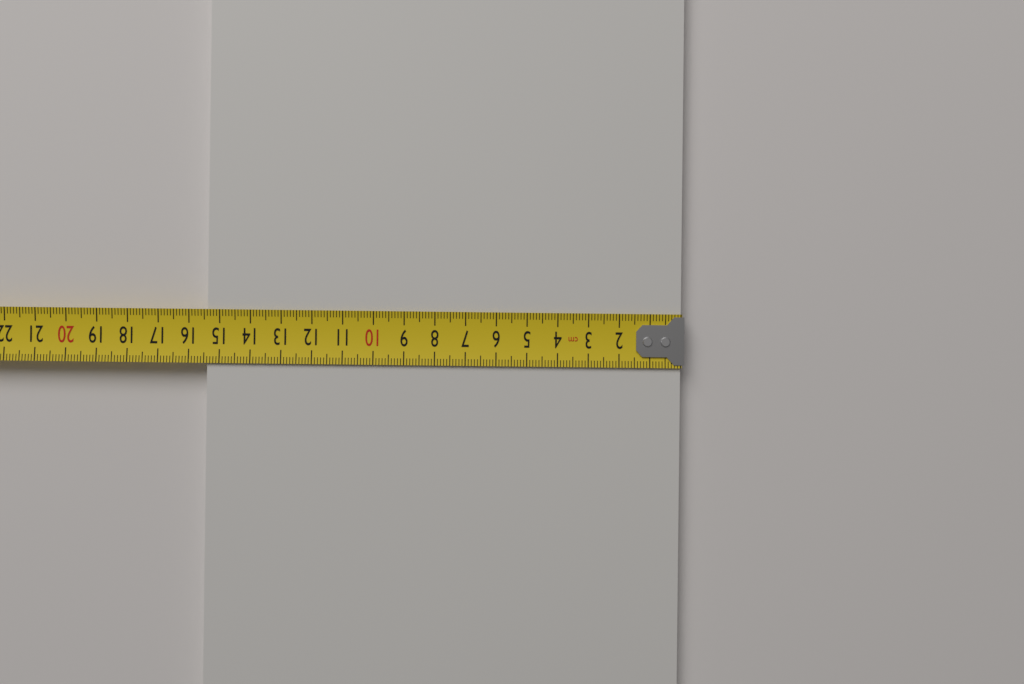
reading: 15.4 cm
